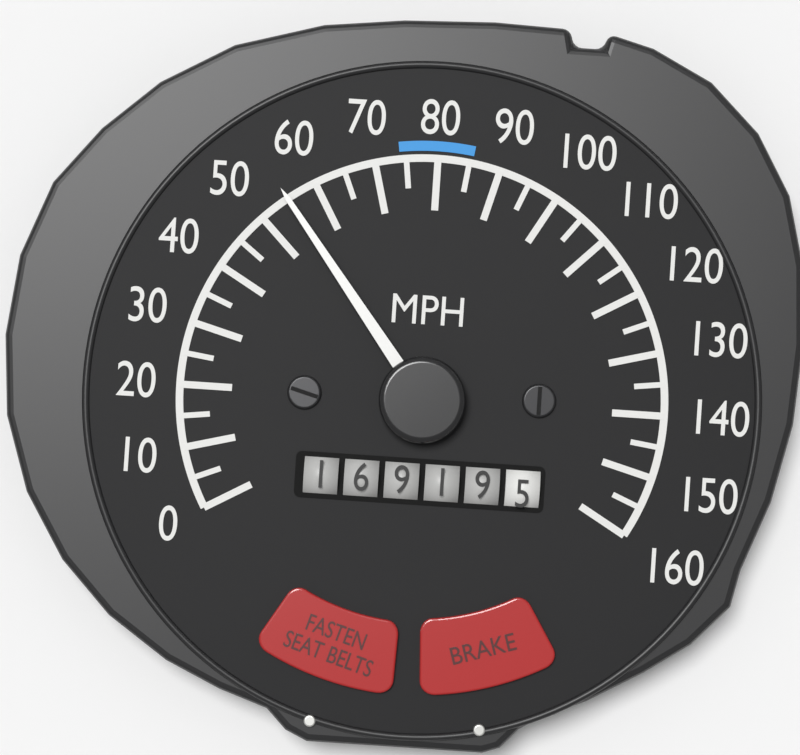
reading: 55 MPH
